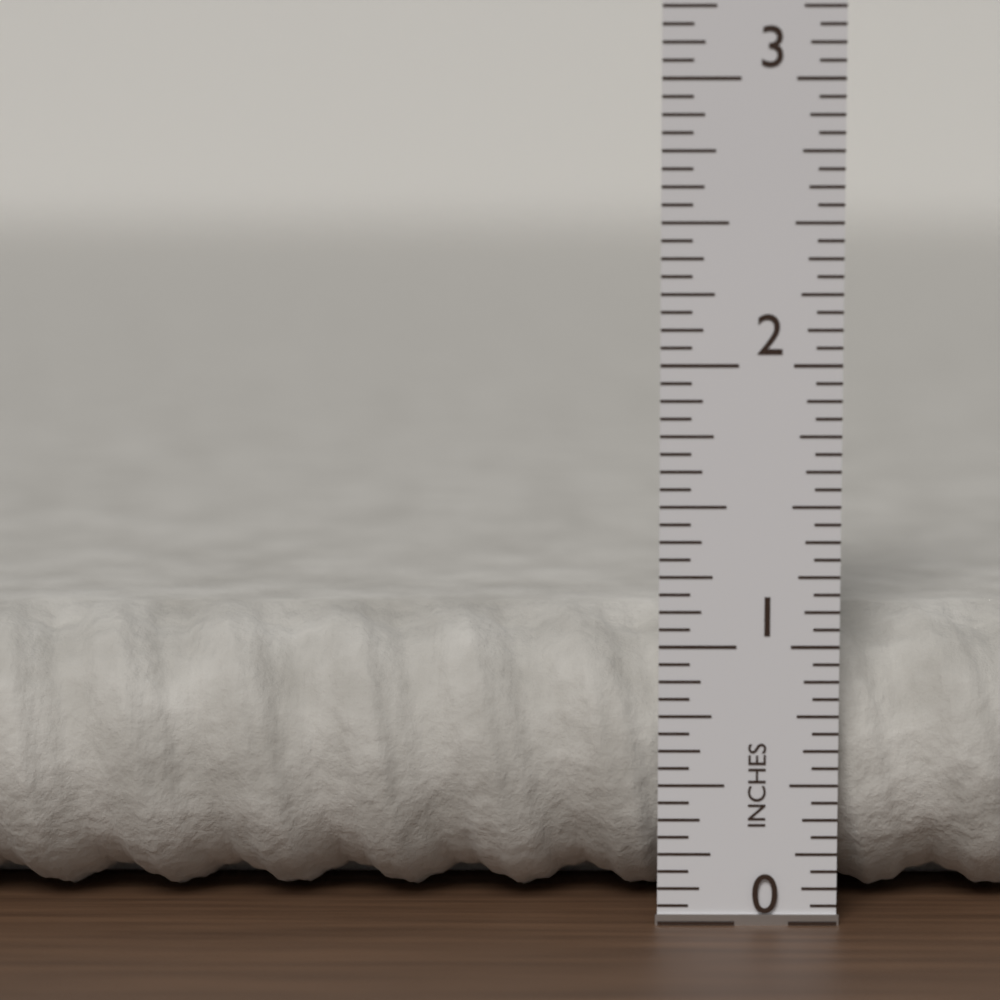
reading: 1.0625 in
